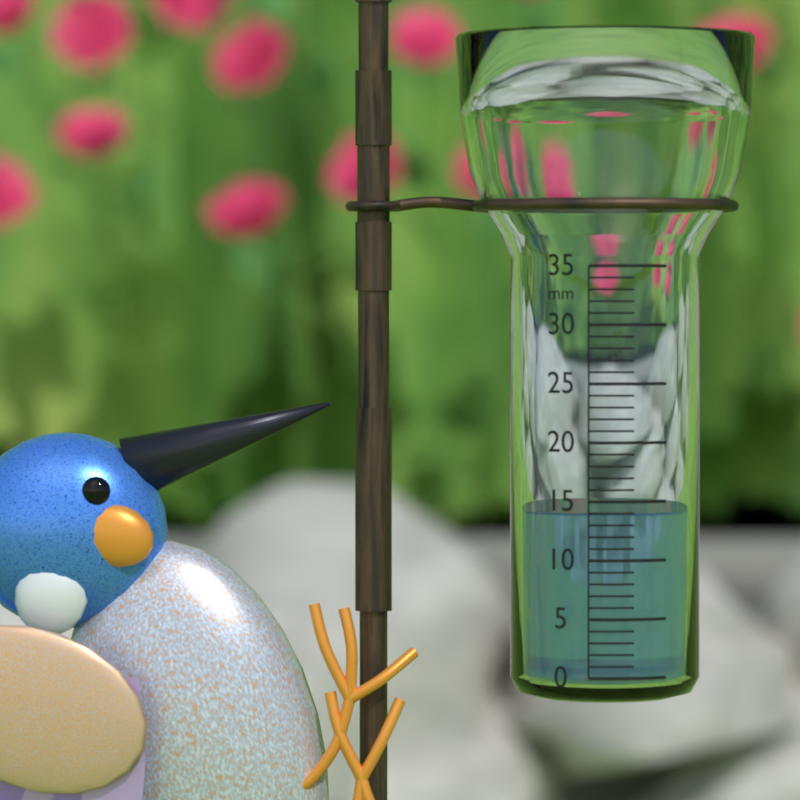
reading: 14 mm
